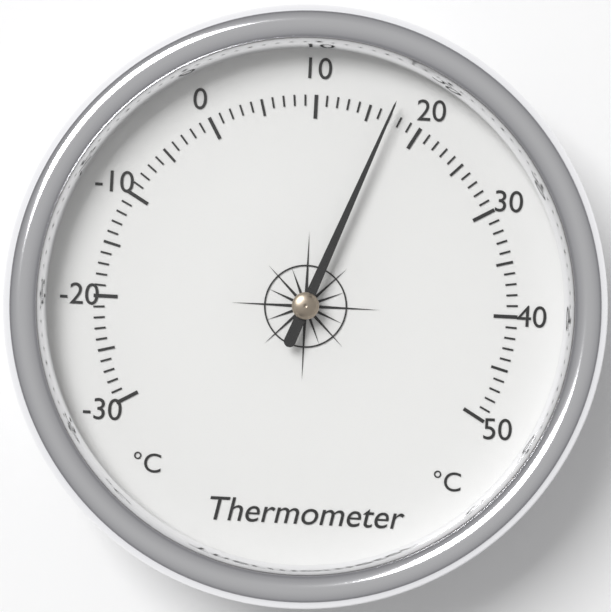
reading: 17 °C
